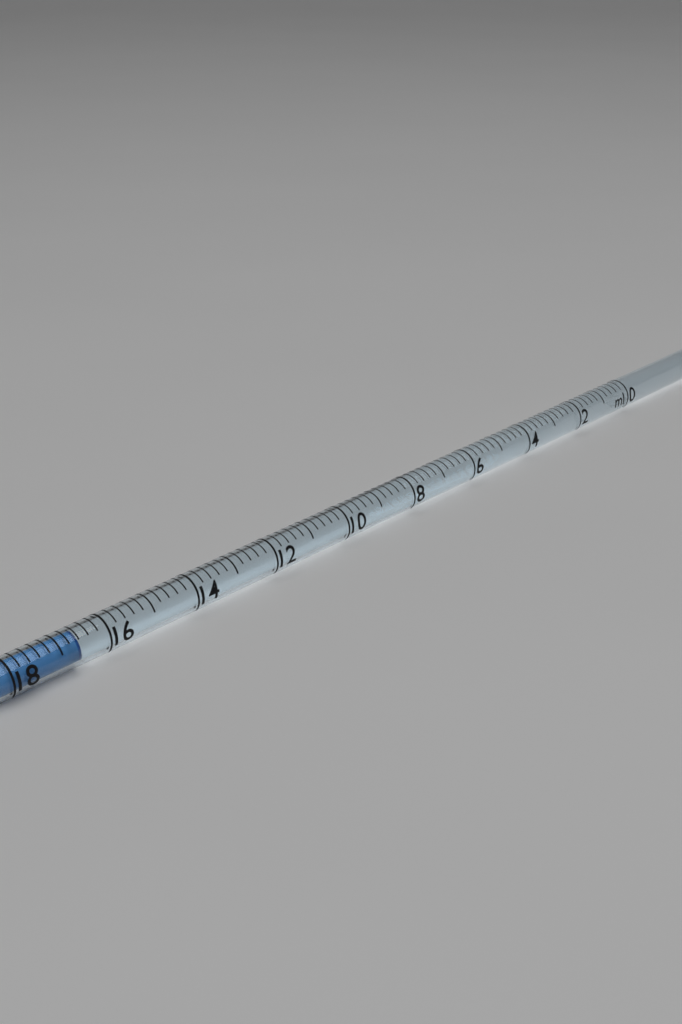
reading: 16.6 ml
